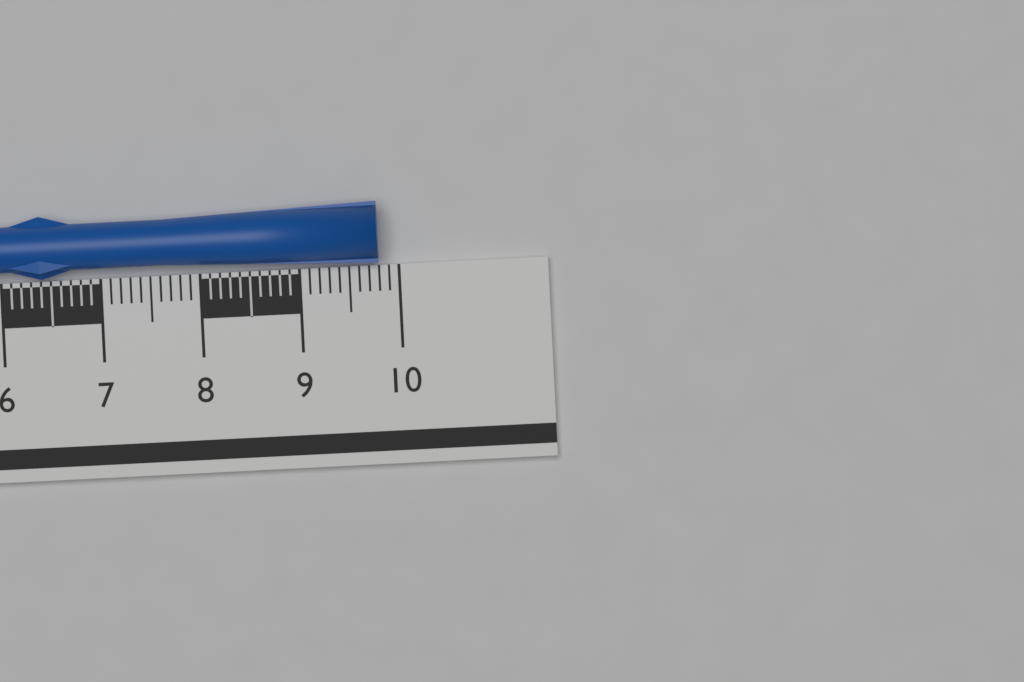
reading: 9.8 cm
